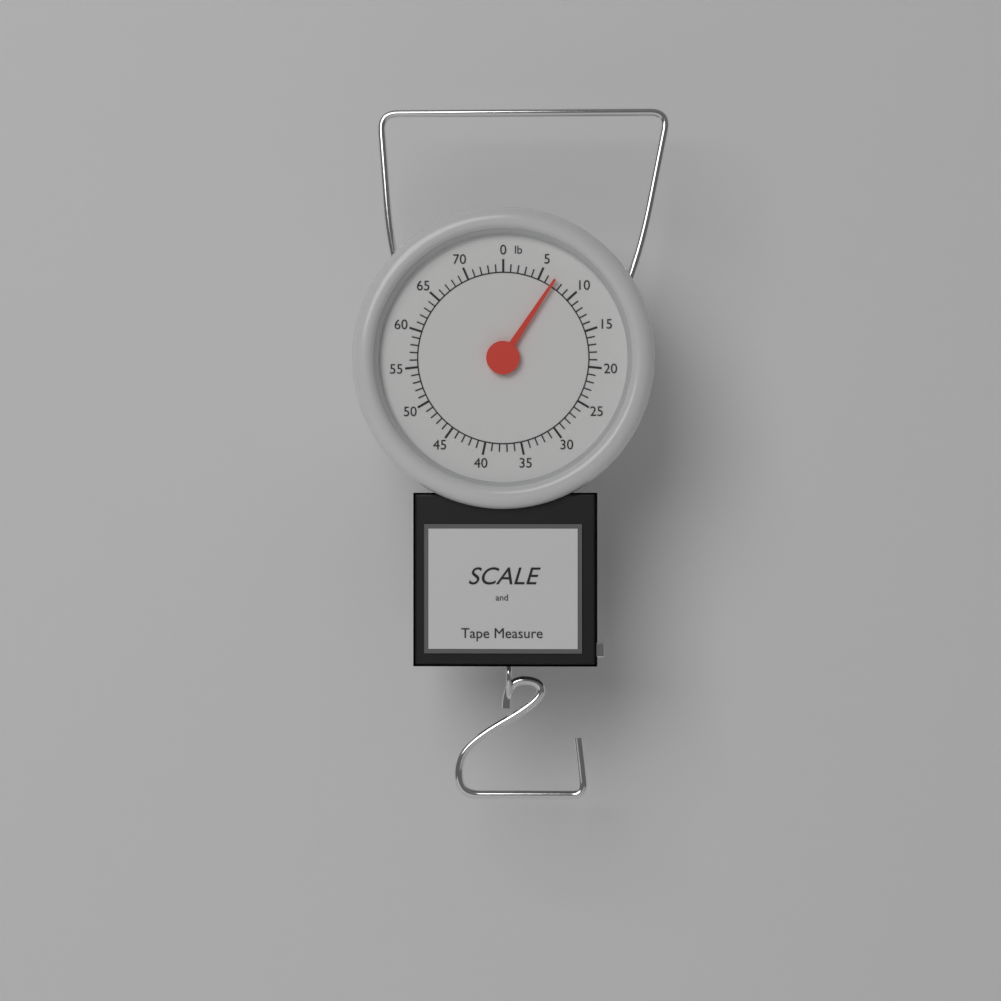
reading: 7 lb
